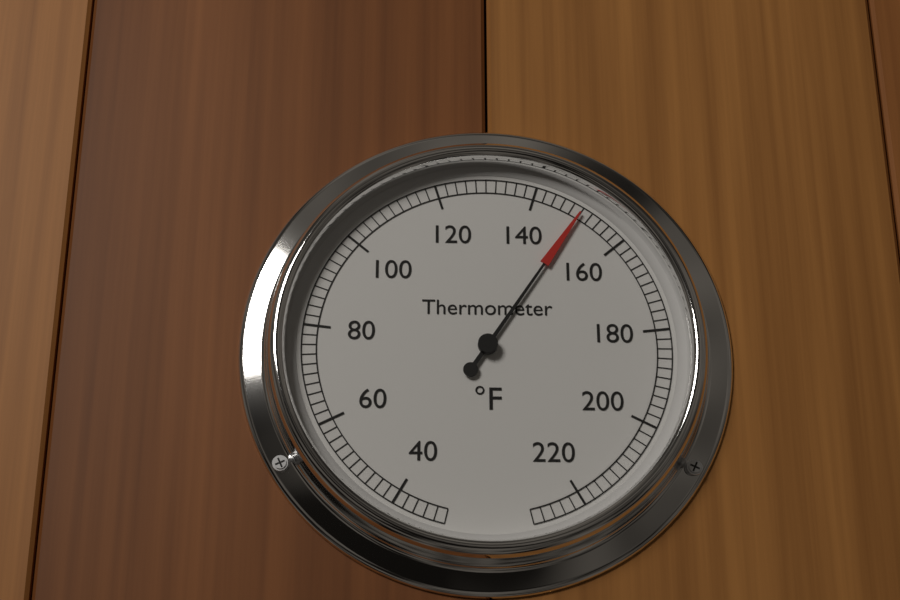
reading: 150 °F
